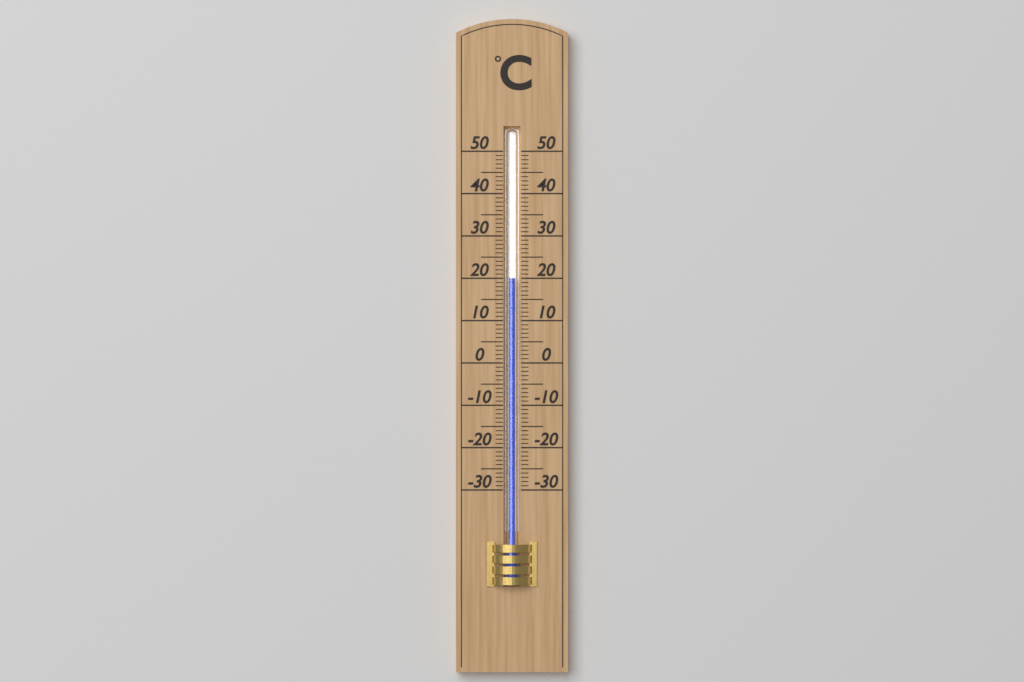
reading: 20 °C
